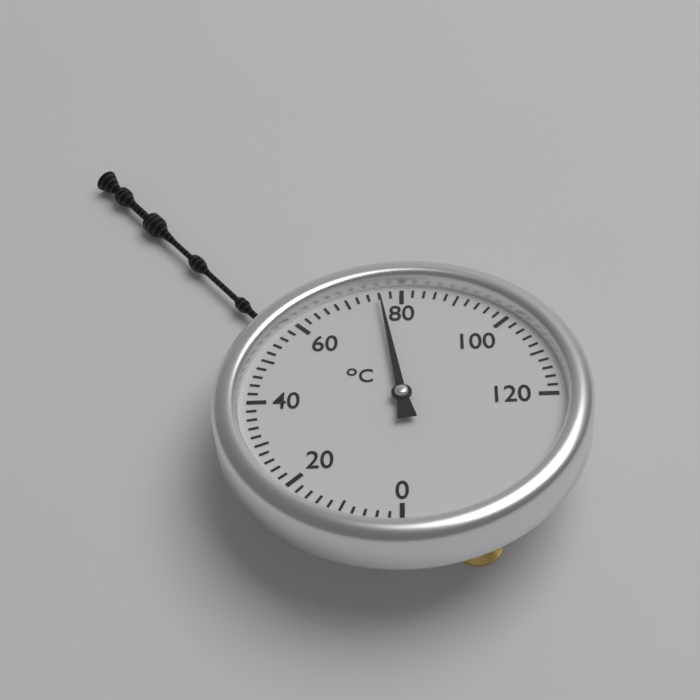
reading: 76 °C
